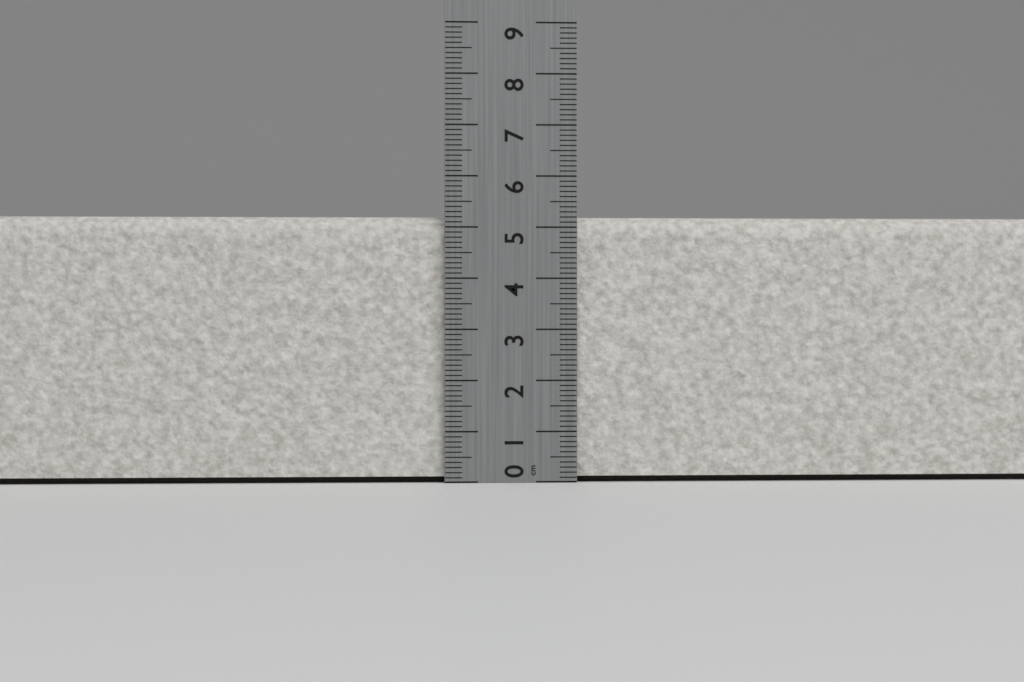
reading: 5.2 cm
